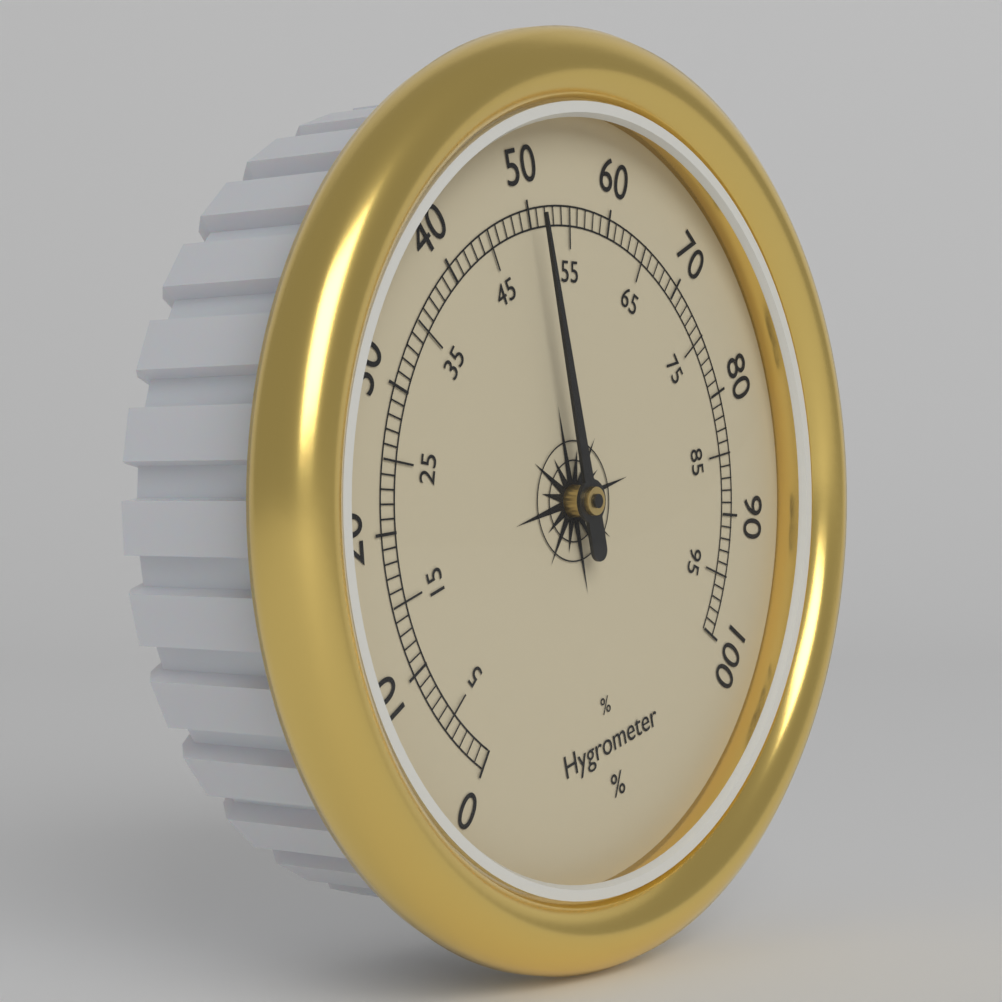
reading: 50 %
